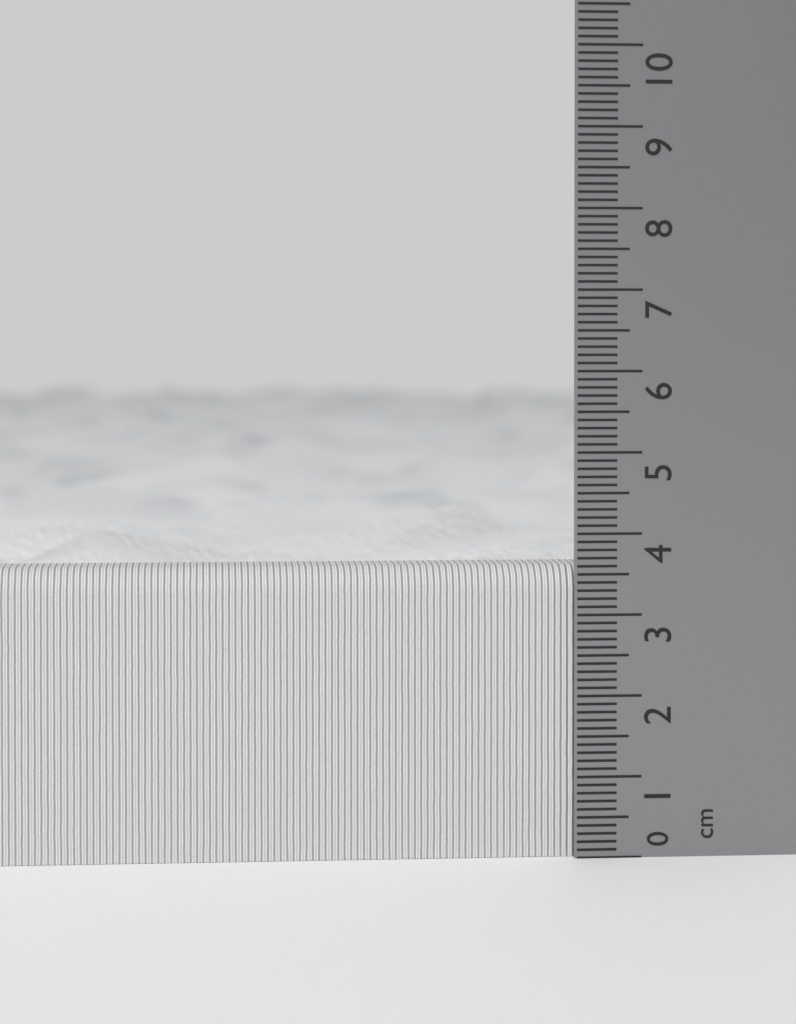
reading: 3.6 cm
